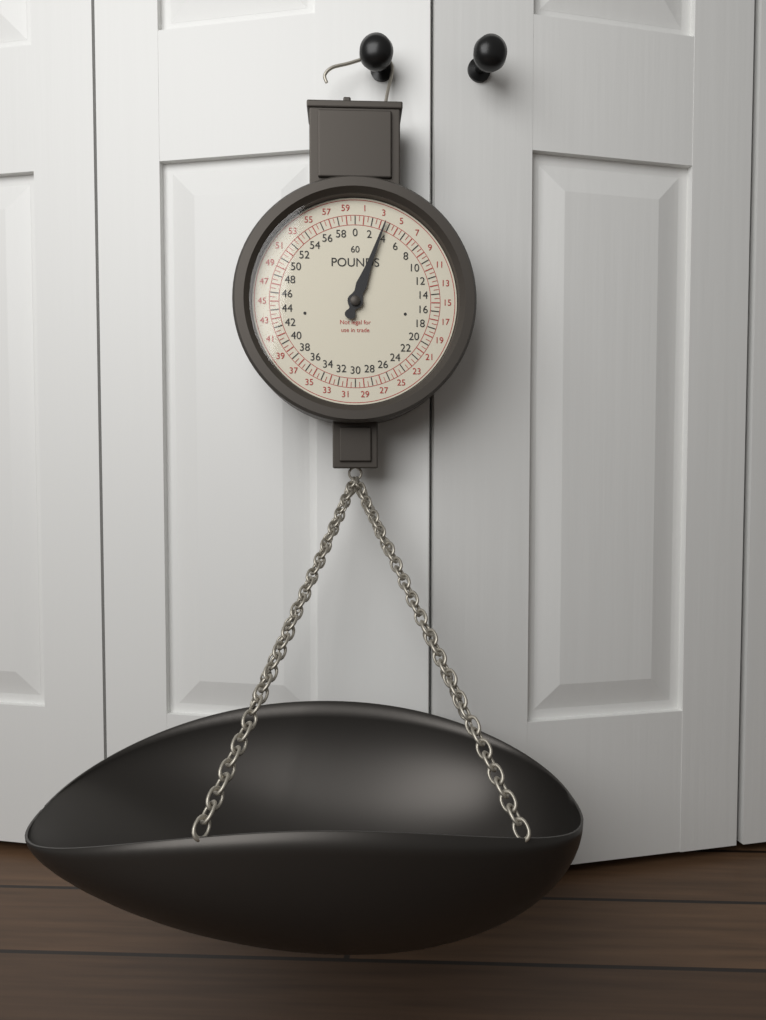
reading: 3.5 lb
